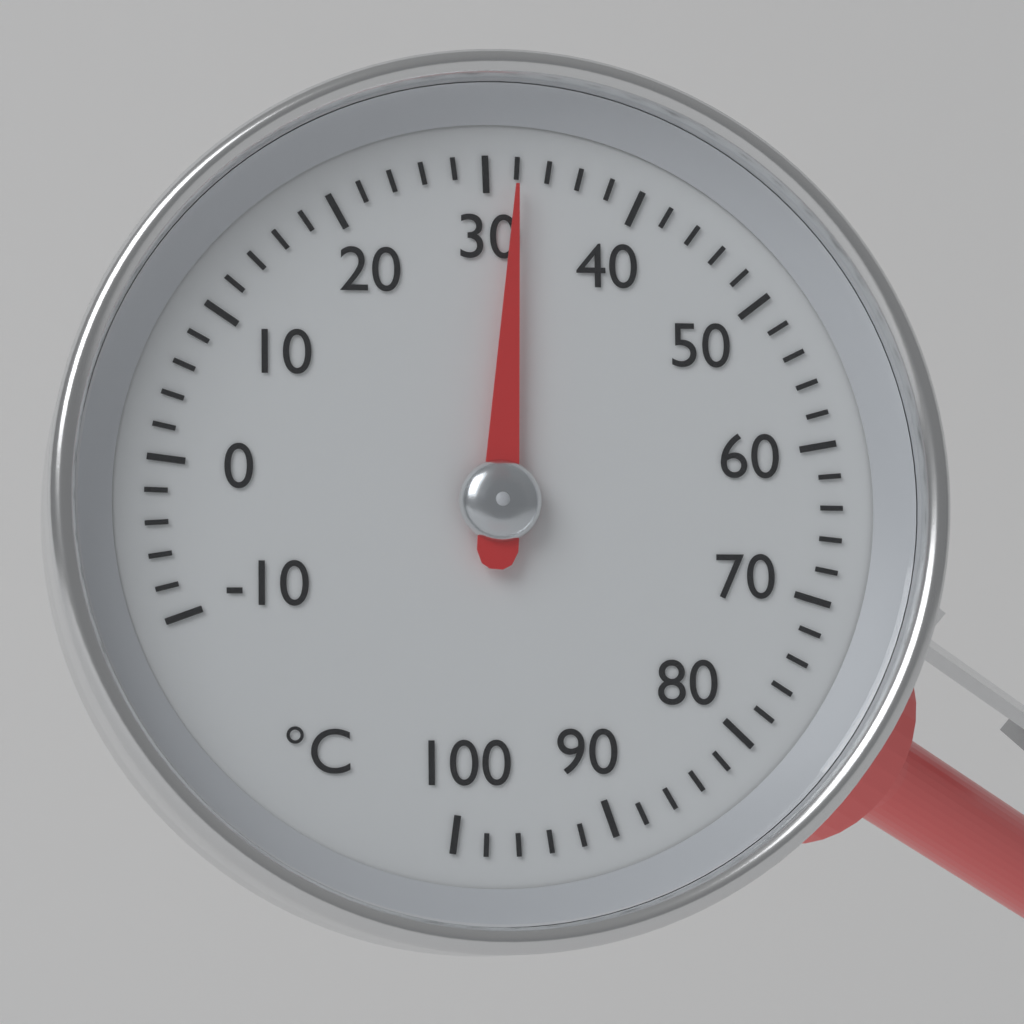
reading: 32 °C
